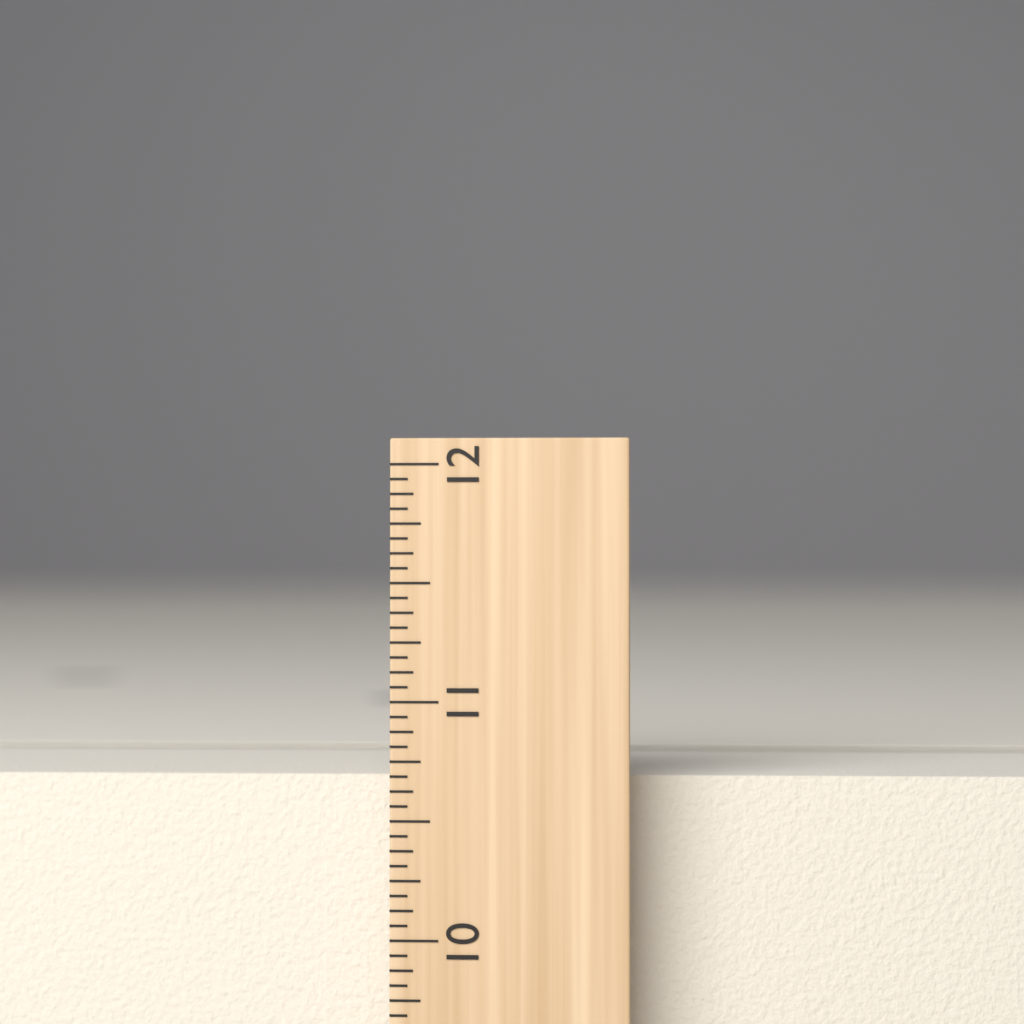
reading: 10.6875 inch
